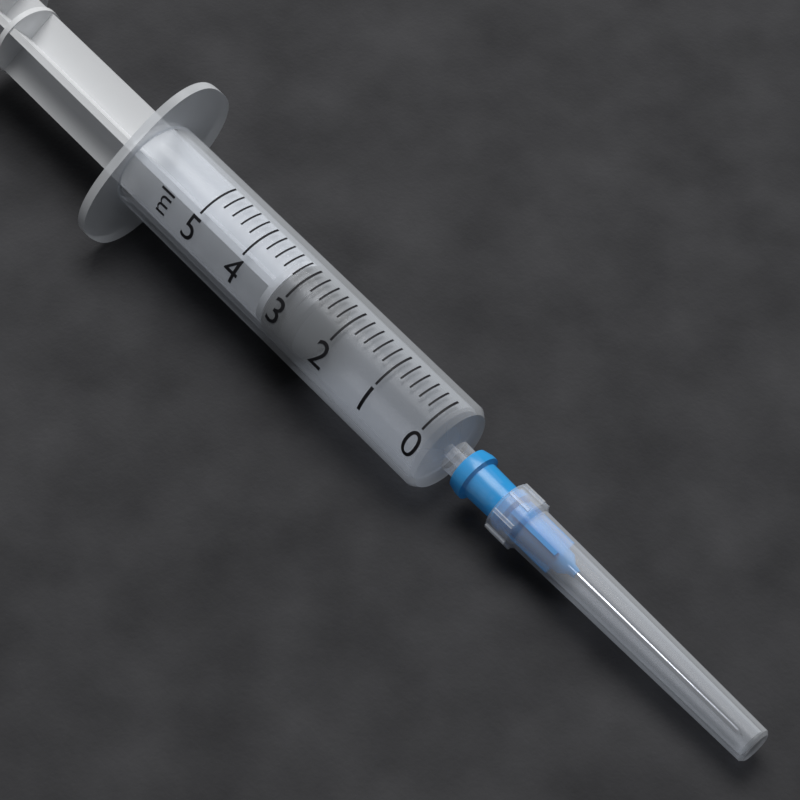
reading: 2.6 ml
